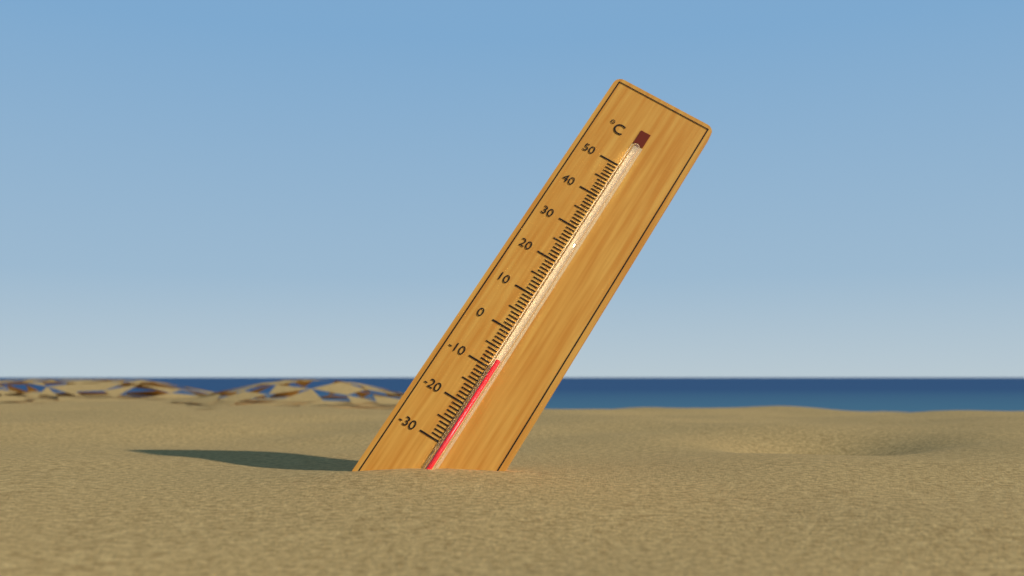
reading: -8 °C
